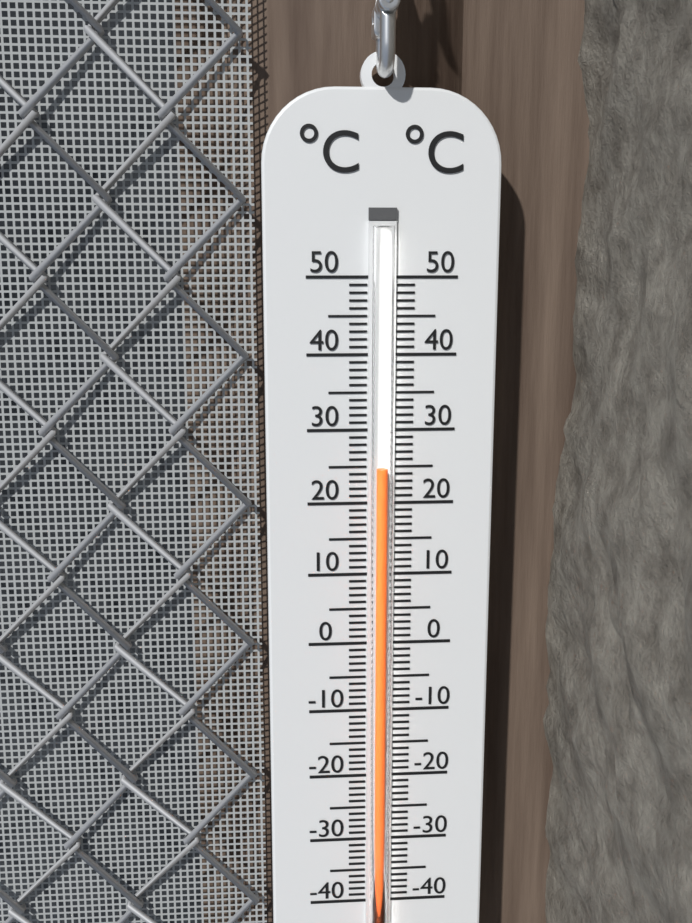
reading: 25 °C
